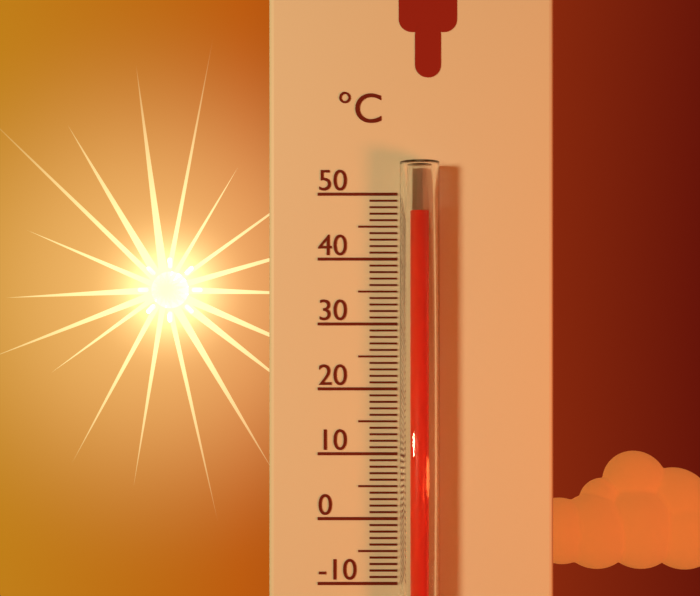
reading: 47 °C
